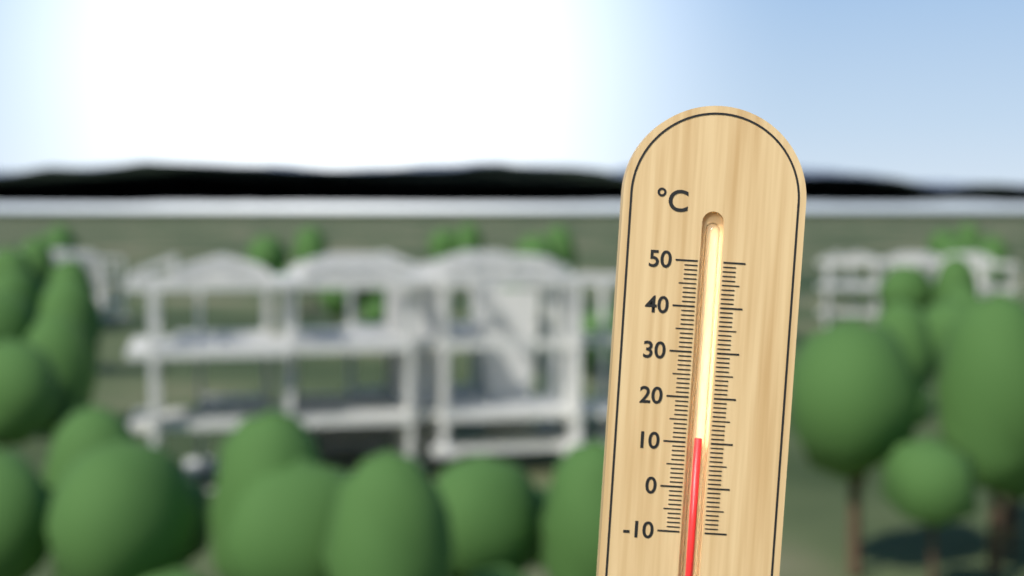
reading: 11 °C
